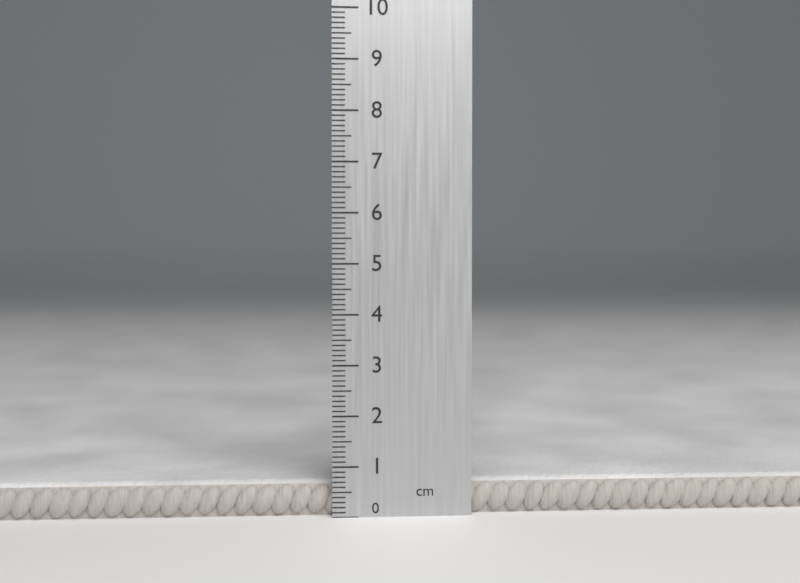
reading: 0.7 cm
